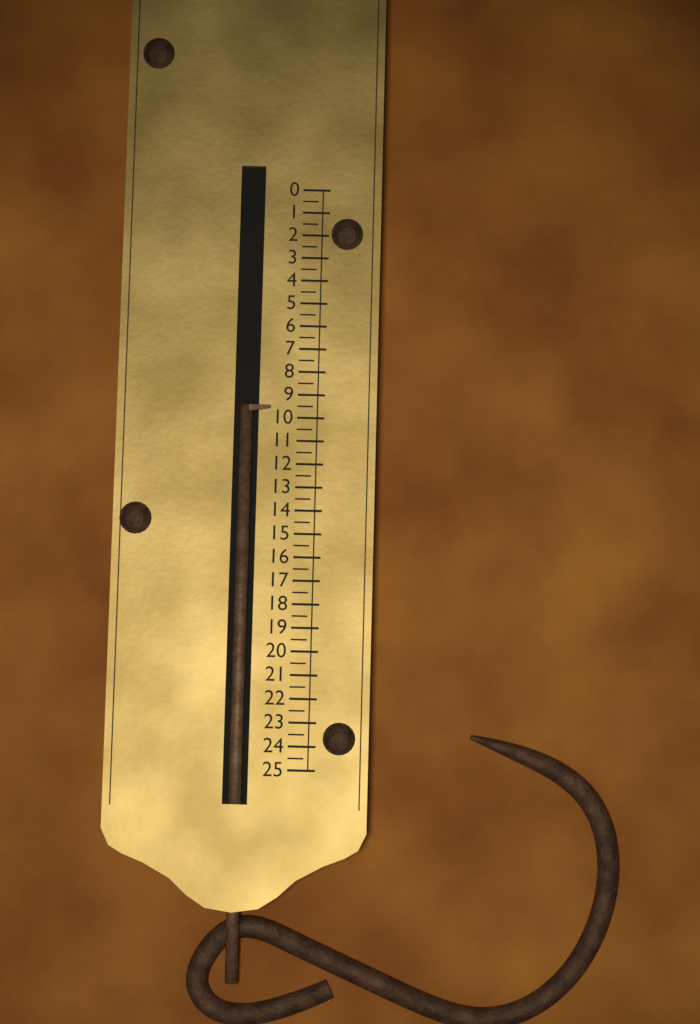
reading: 9.5 (no unit)
